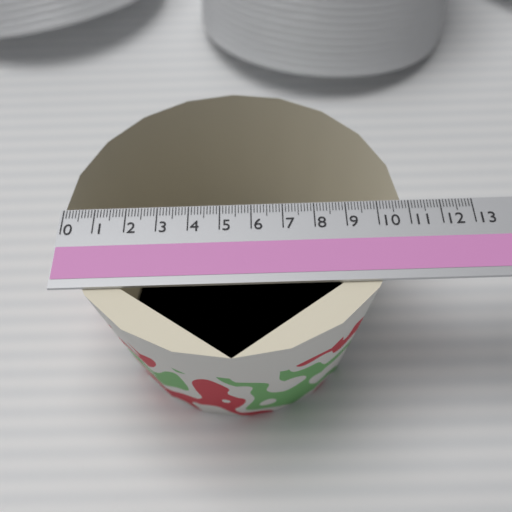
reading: 10.8 (no unit)
